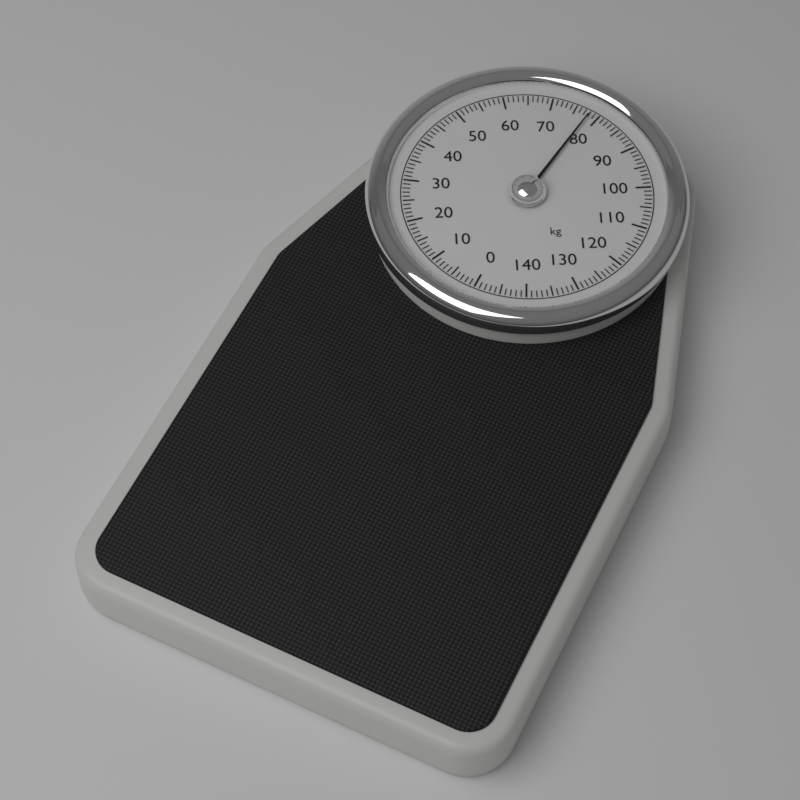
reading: 78 kg
